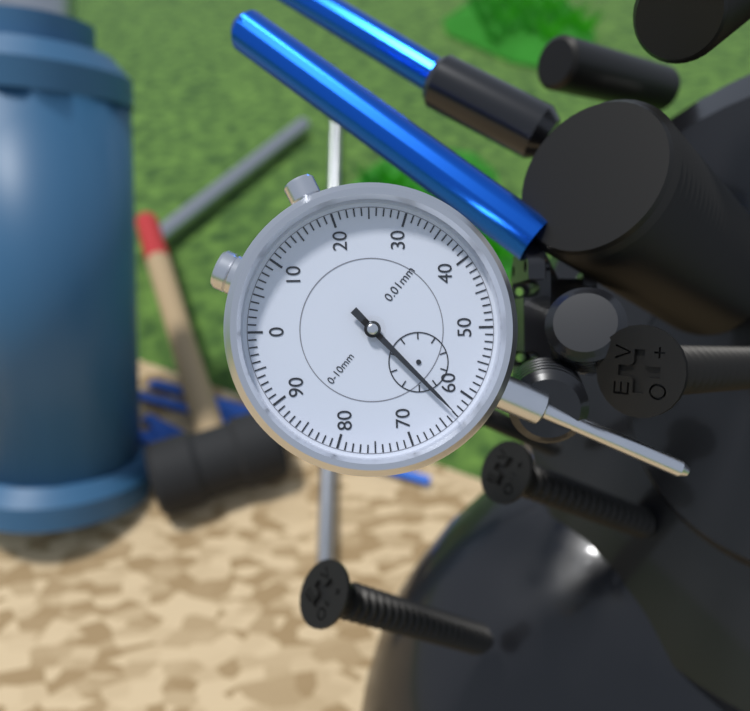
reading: 0.63 mm
